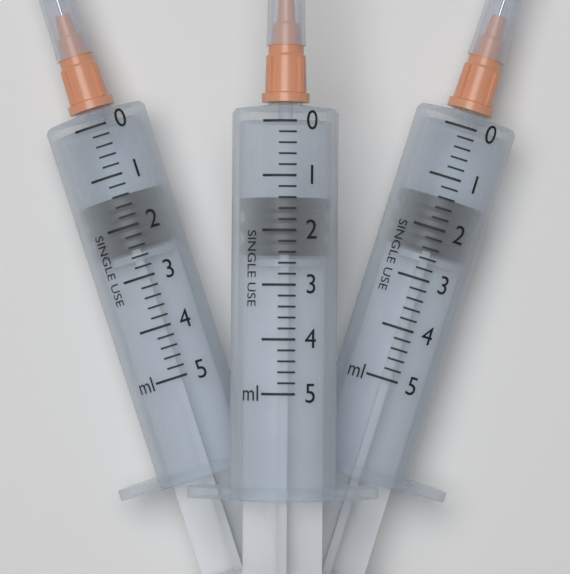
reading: 1.4 ml
